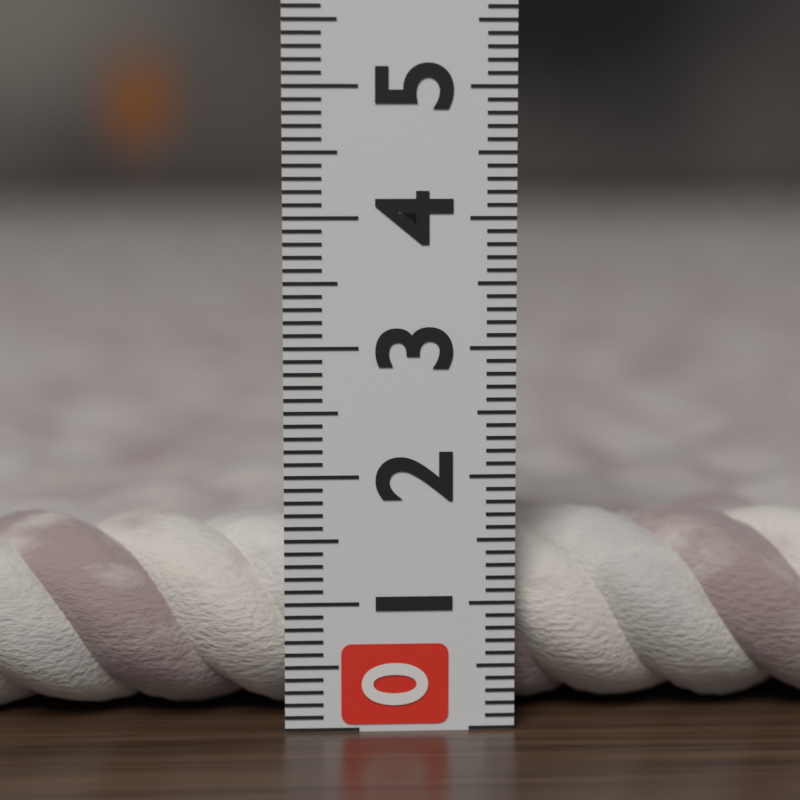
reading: 1.6 (no unit)
